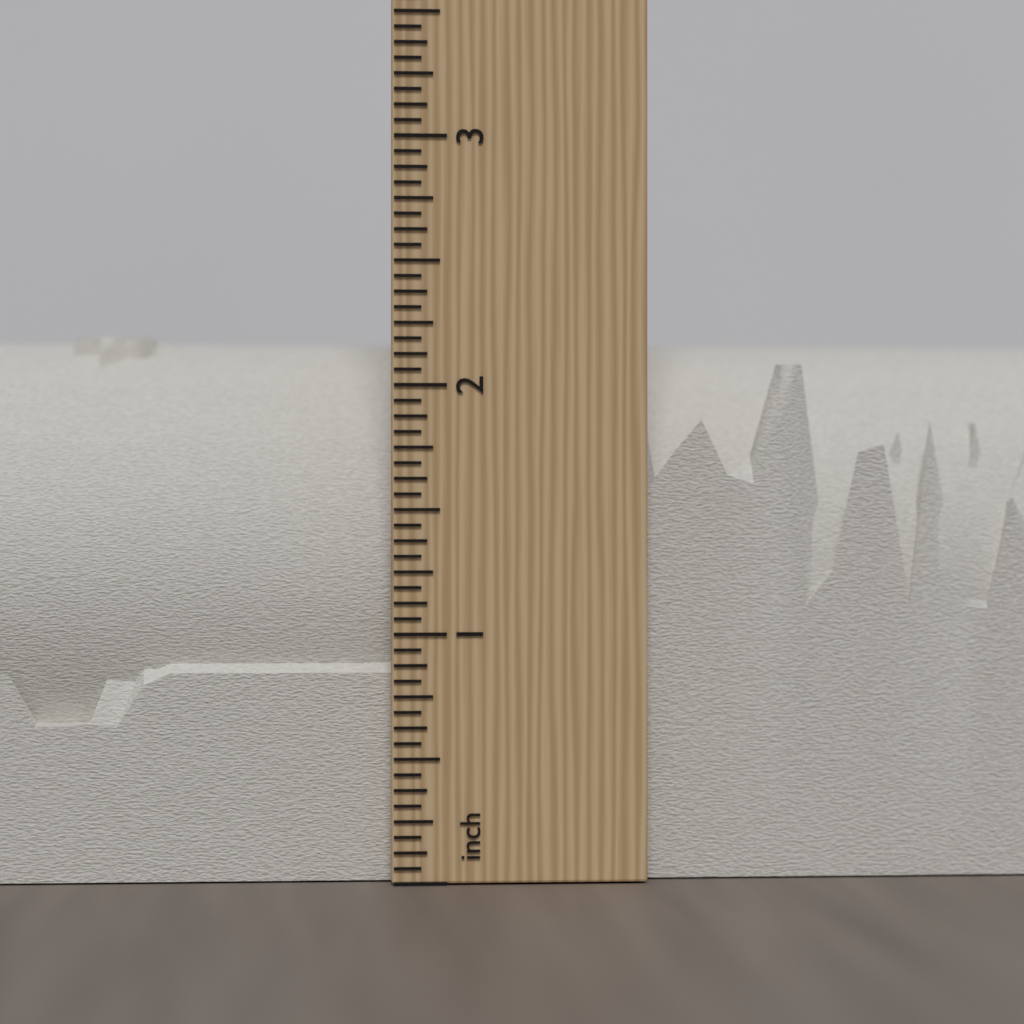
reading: 2.2500 inch
